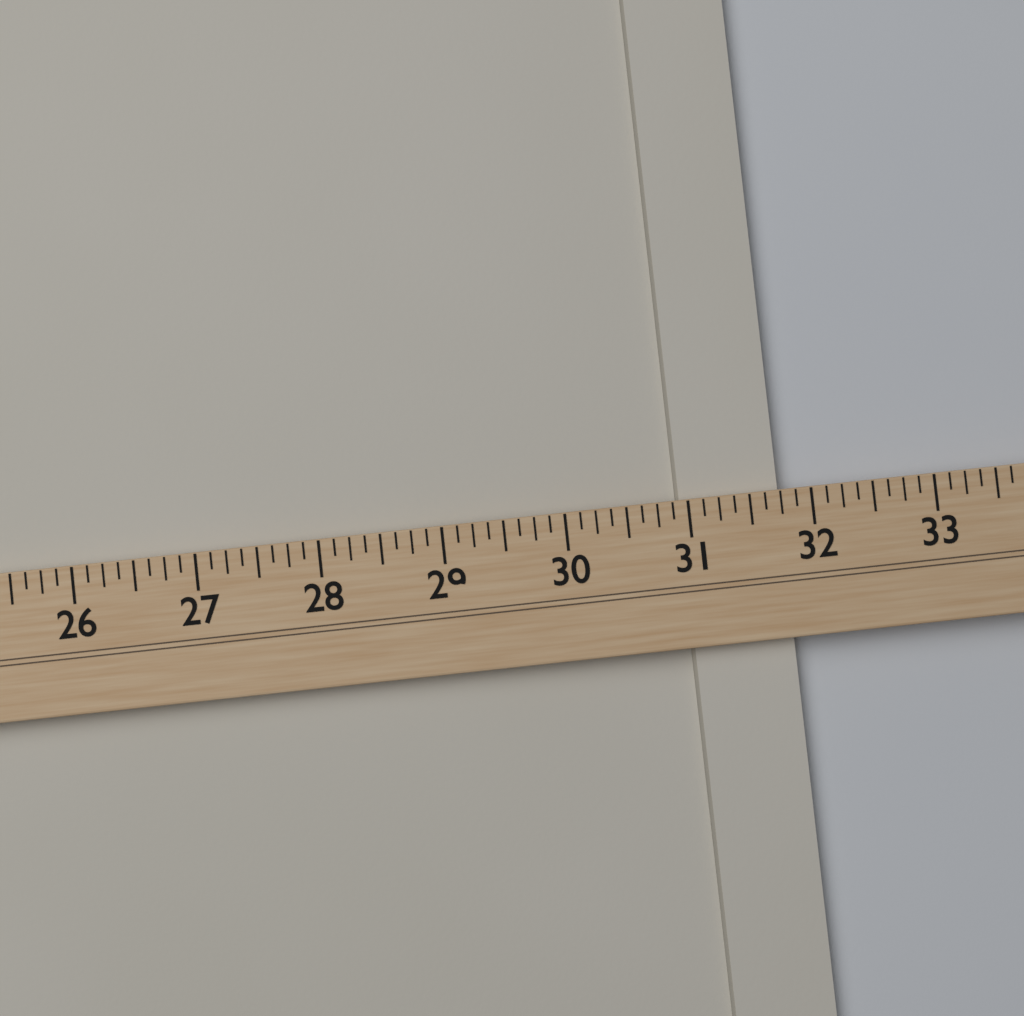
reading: 31.750 (no unit)
